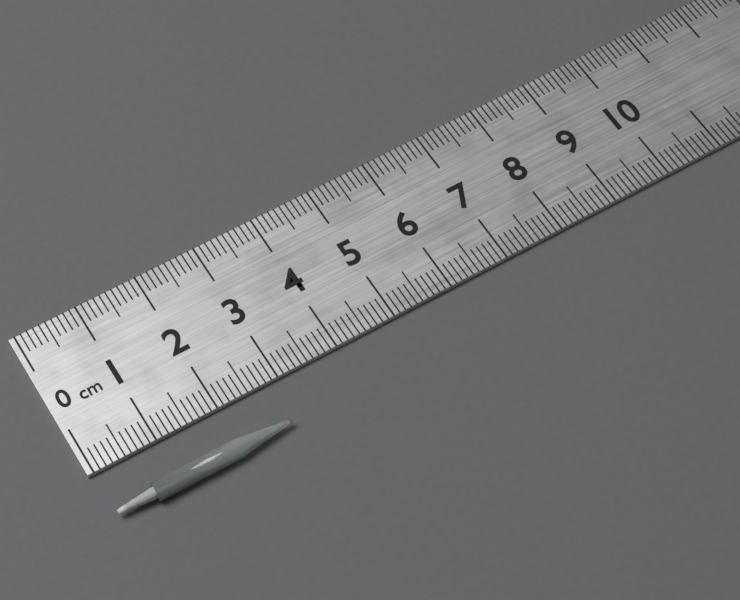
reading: 2.8 cm
